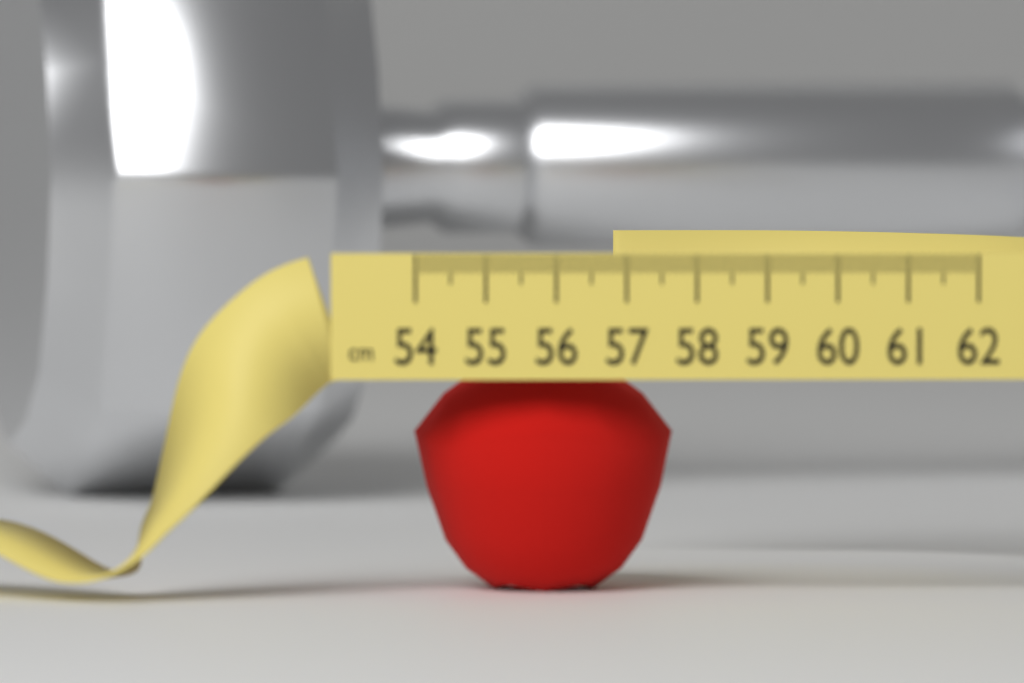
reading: 57.7 cm
